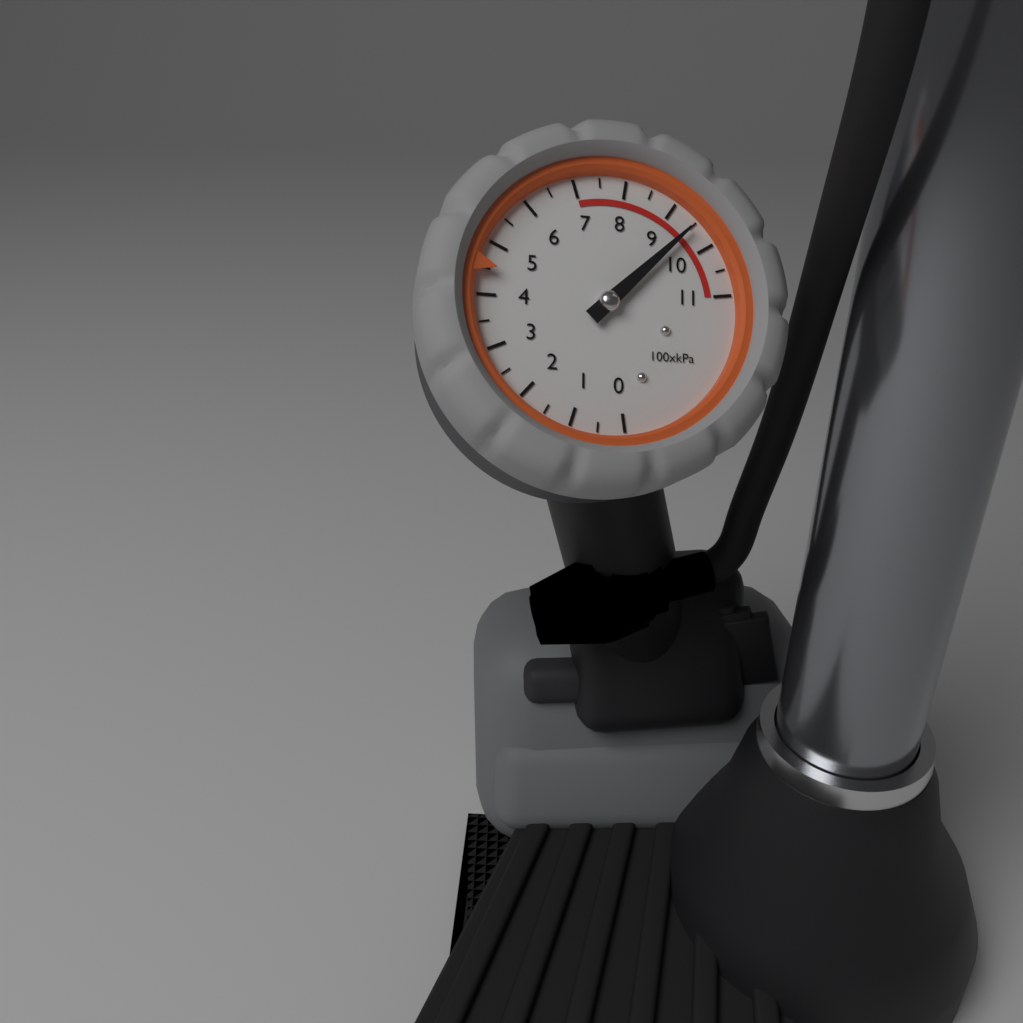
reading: 950 kPa
